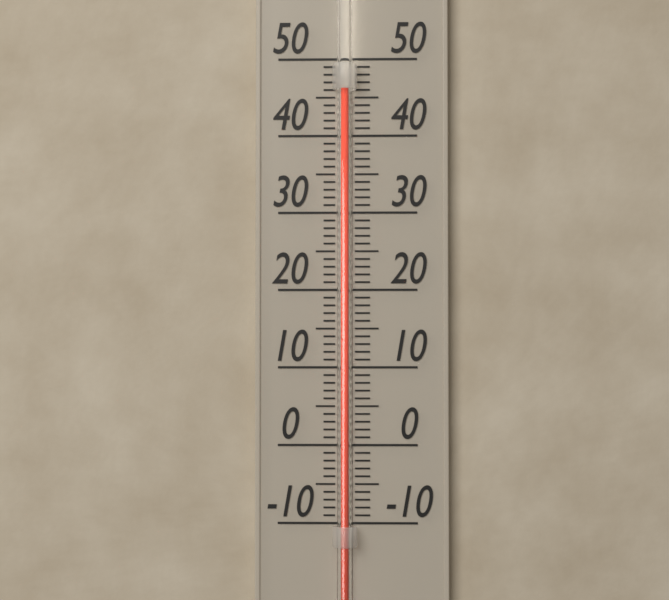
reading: 46 (no unit)
